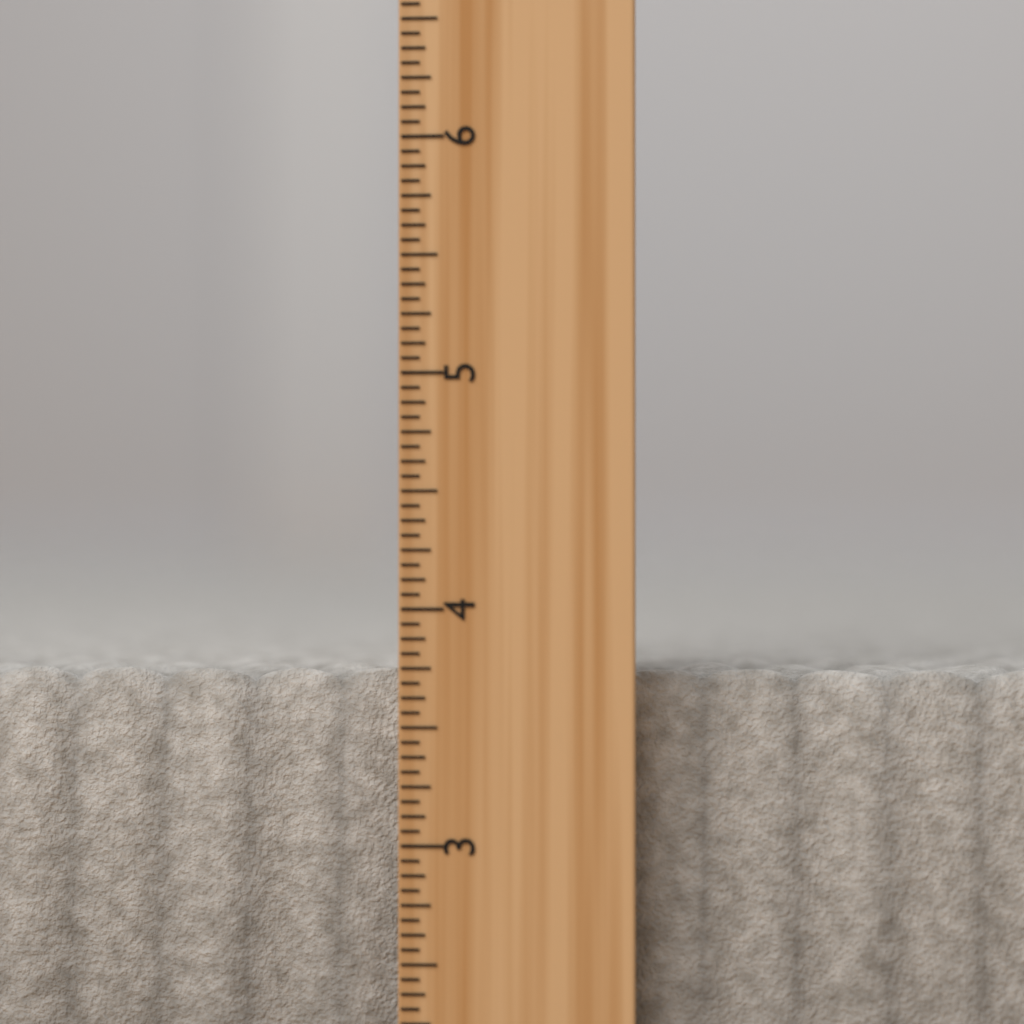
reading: 3.7500 inch
